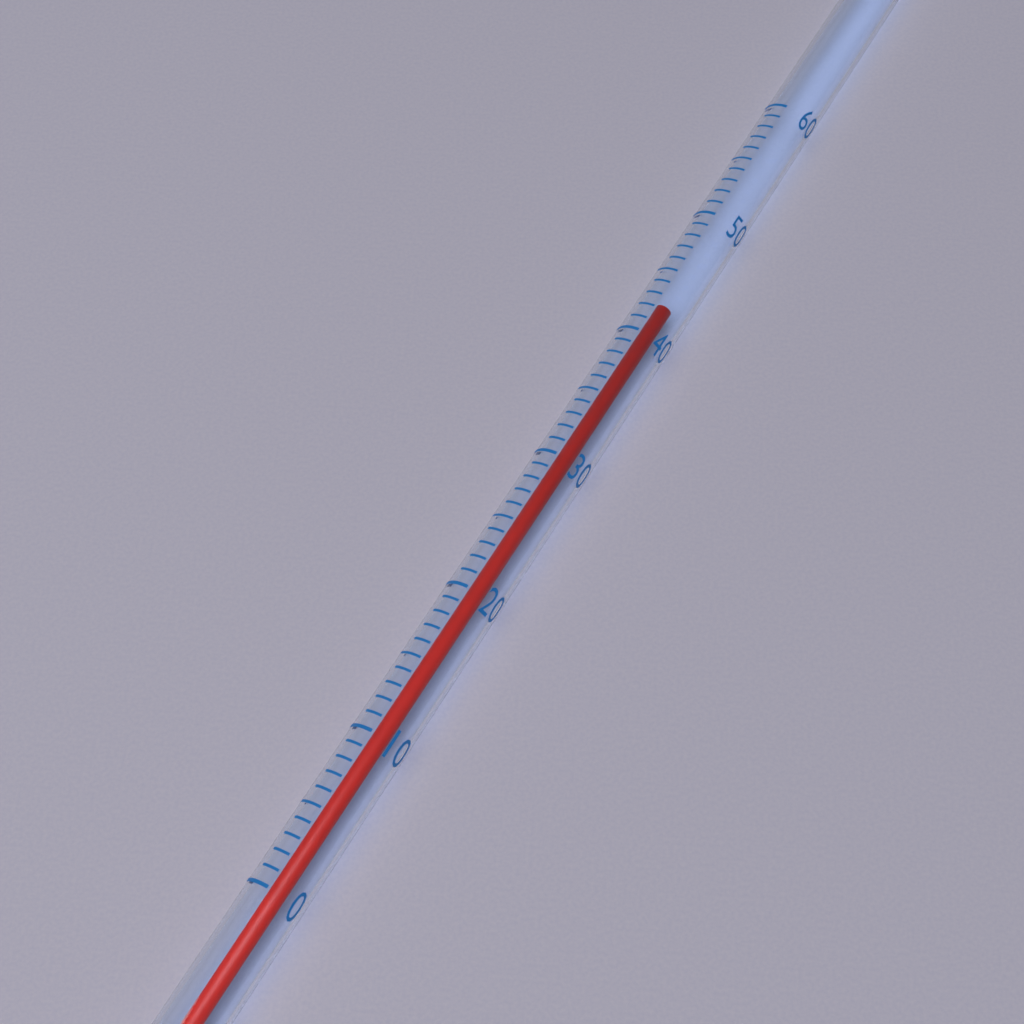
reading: 43 (no unit)
